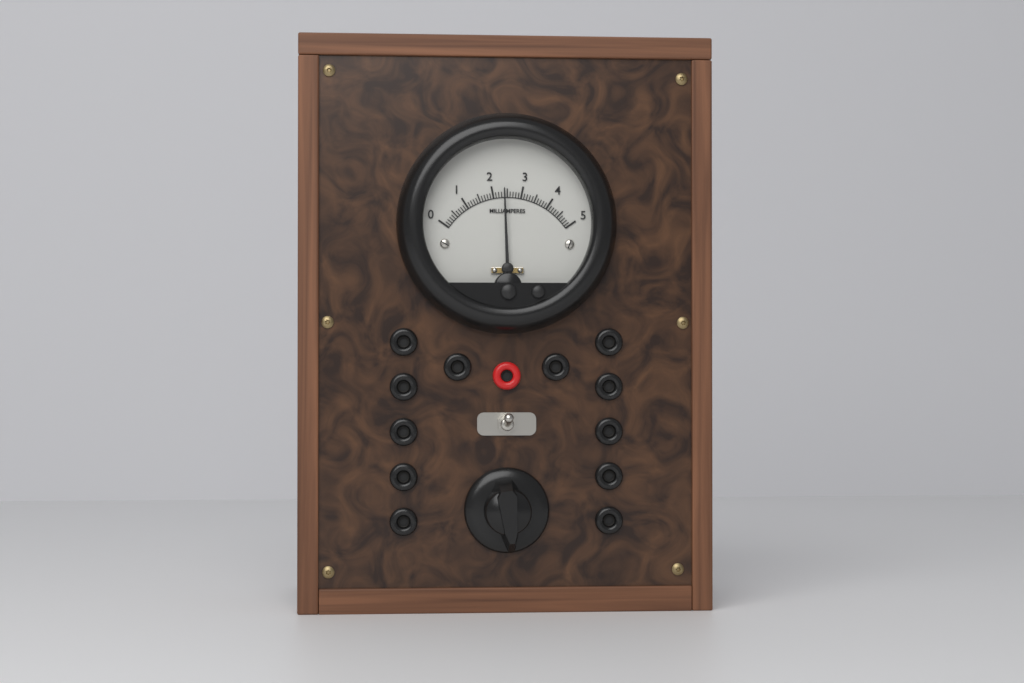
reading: 2.4 mA
